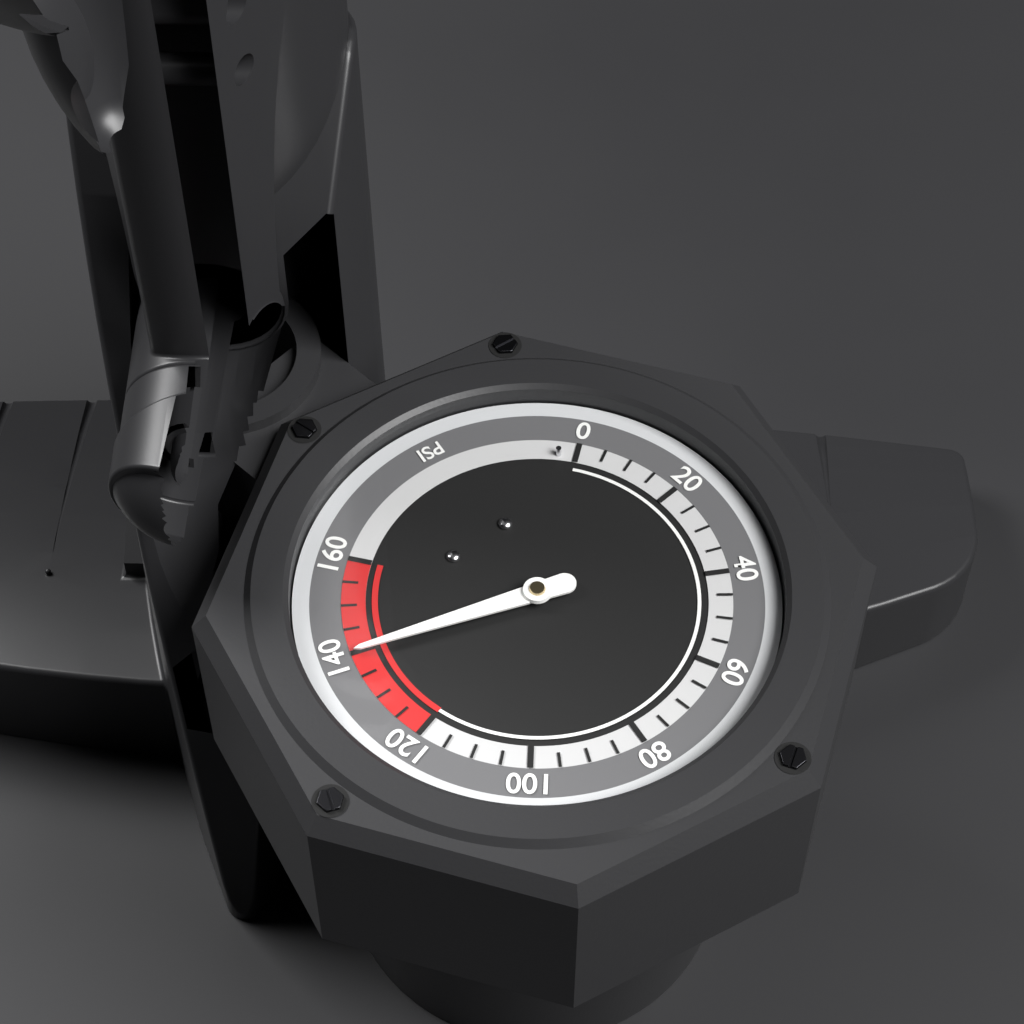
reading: 140 psi
